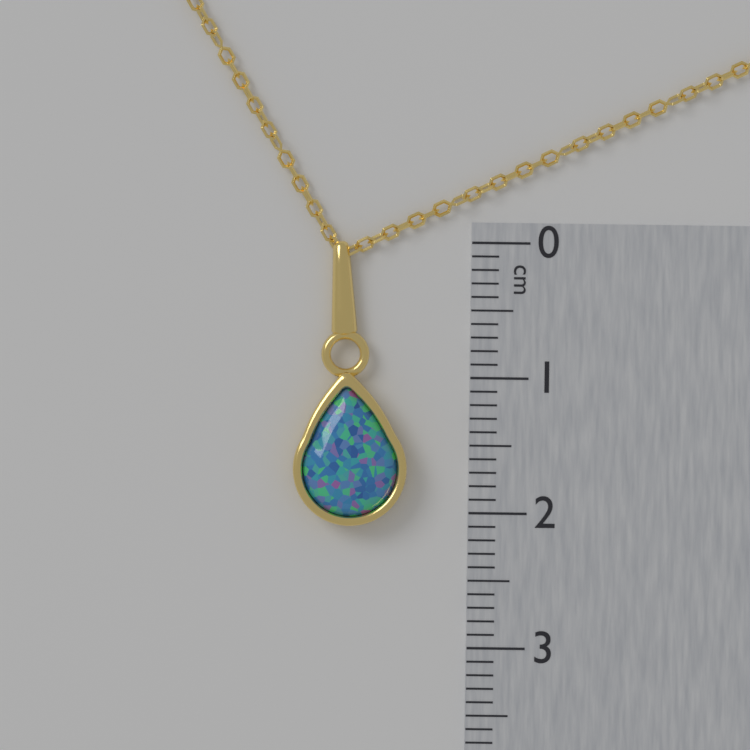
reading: 2.1 cm
